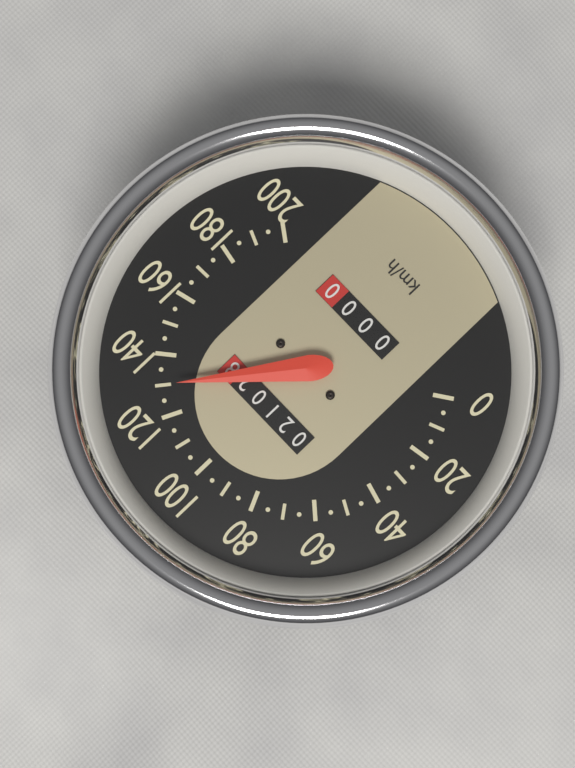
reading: 130 km/h
